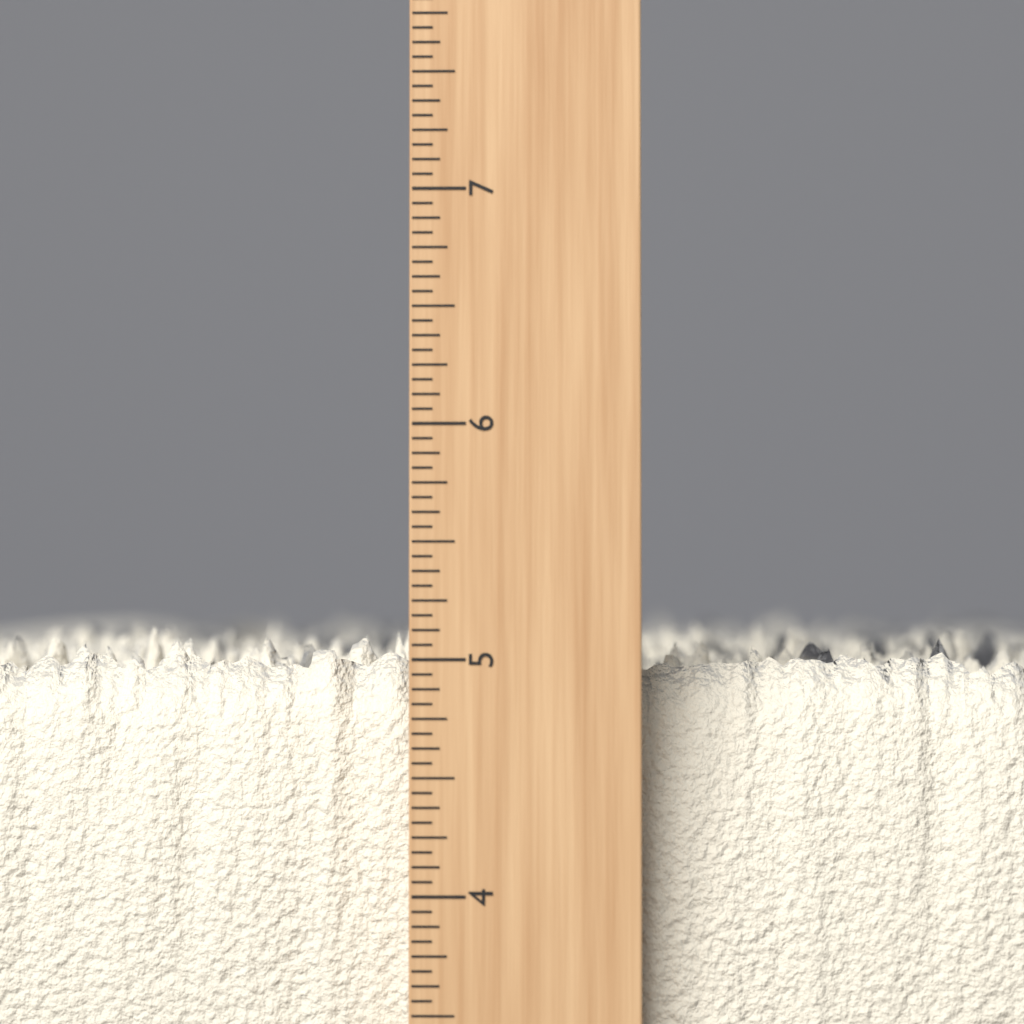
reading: 5.1250 inch
